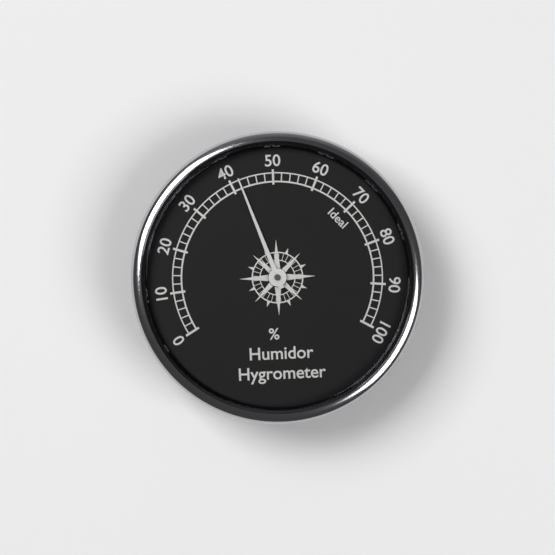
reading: 42 %
